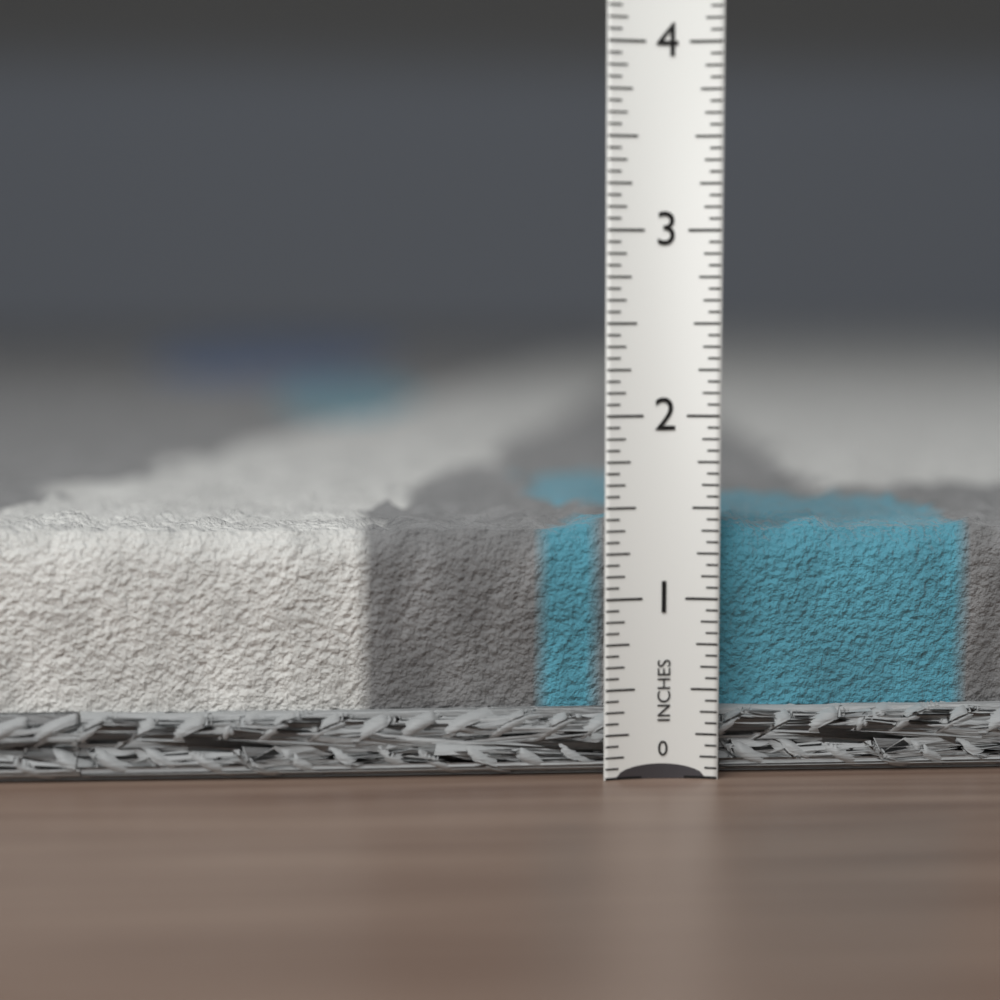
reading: 1.5000 in
